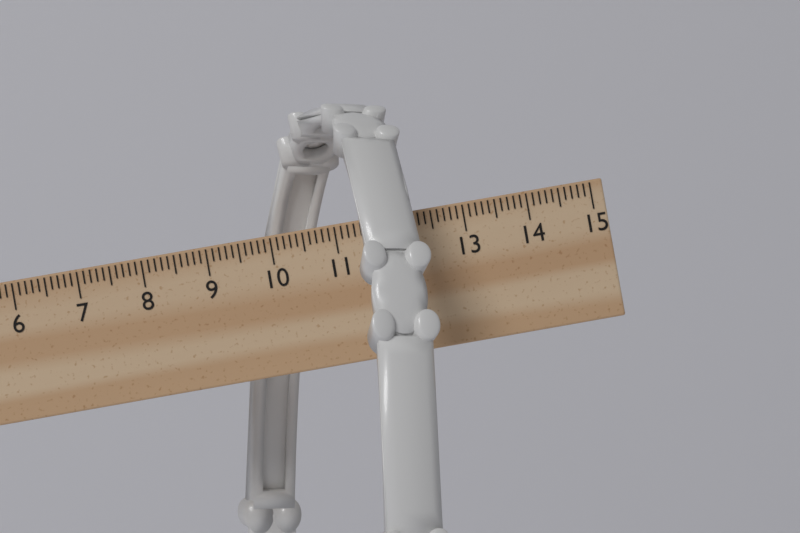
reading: 12.3 cm
